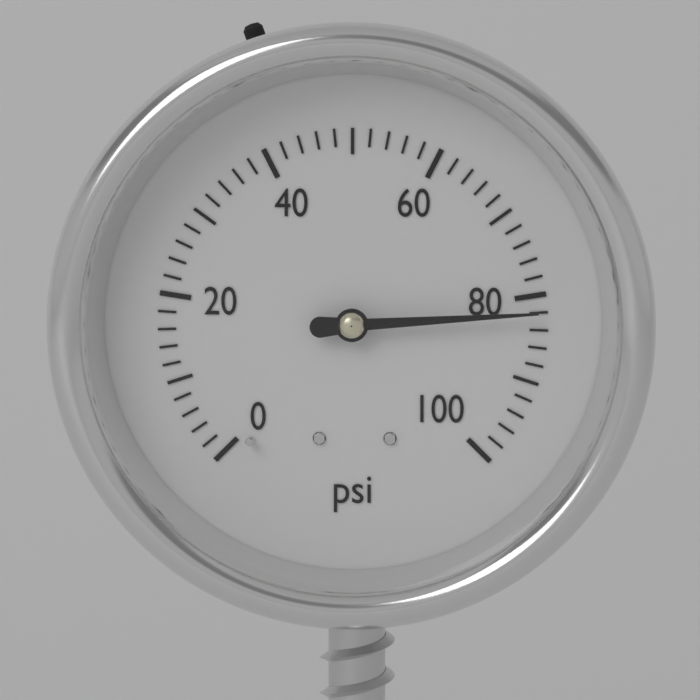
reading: 82 psi
